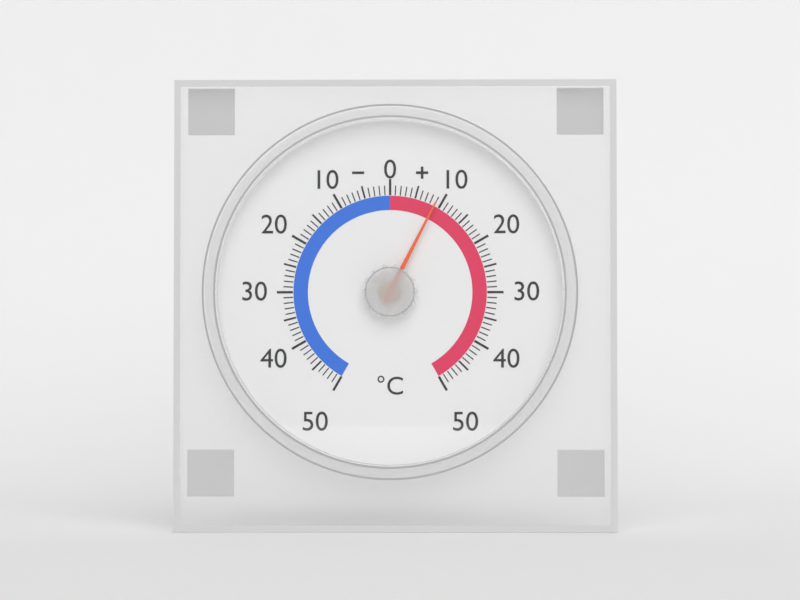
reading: 9 °C
